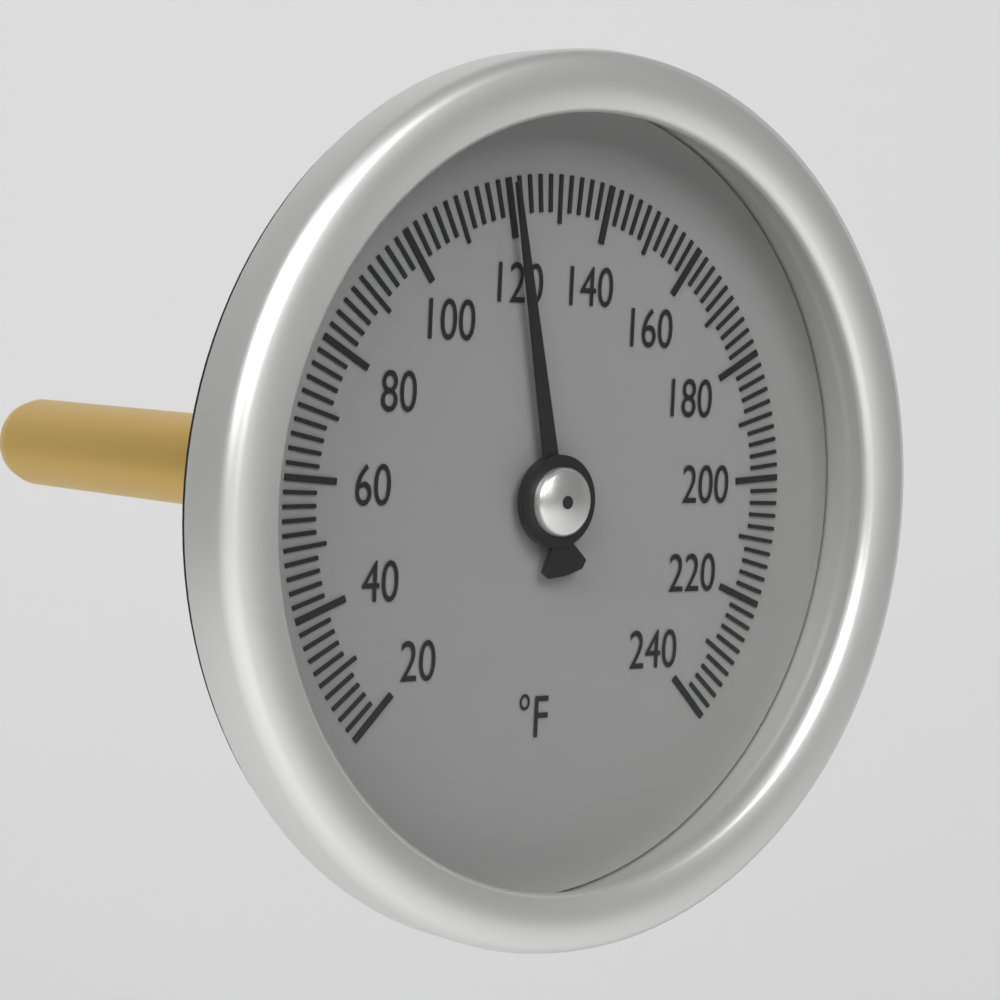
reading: 120 °F
